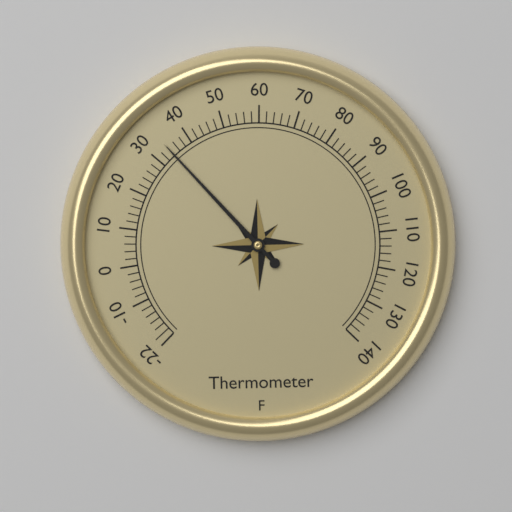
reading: 34 °F
